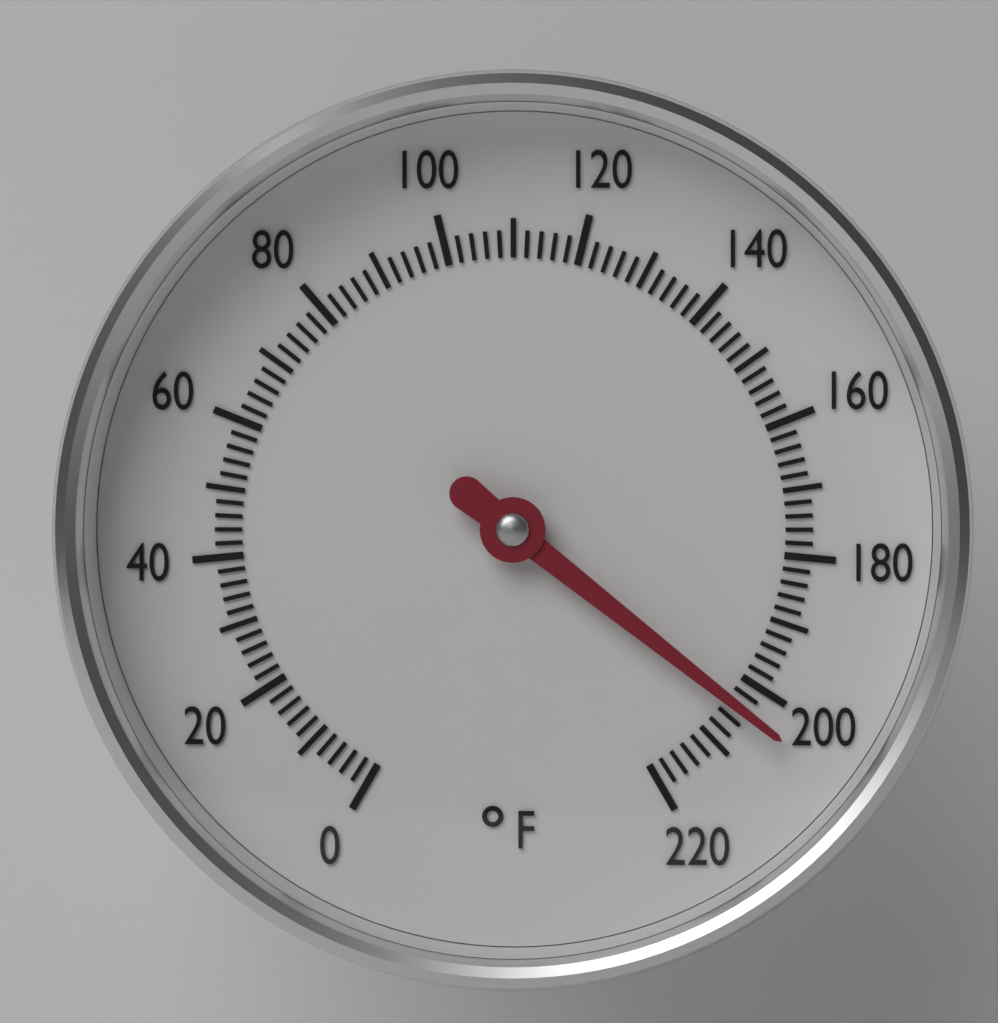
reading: 204 °F
